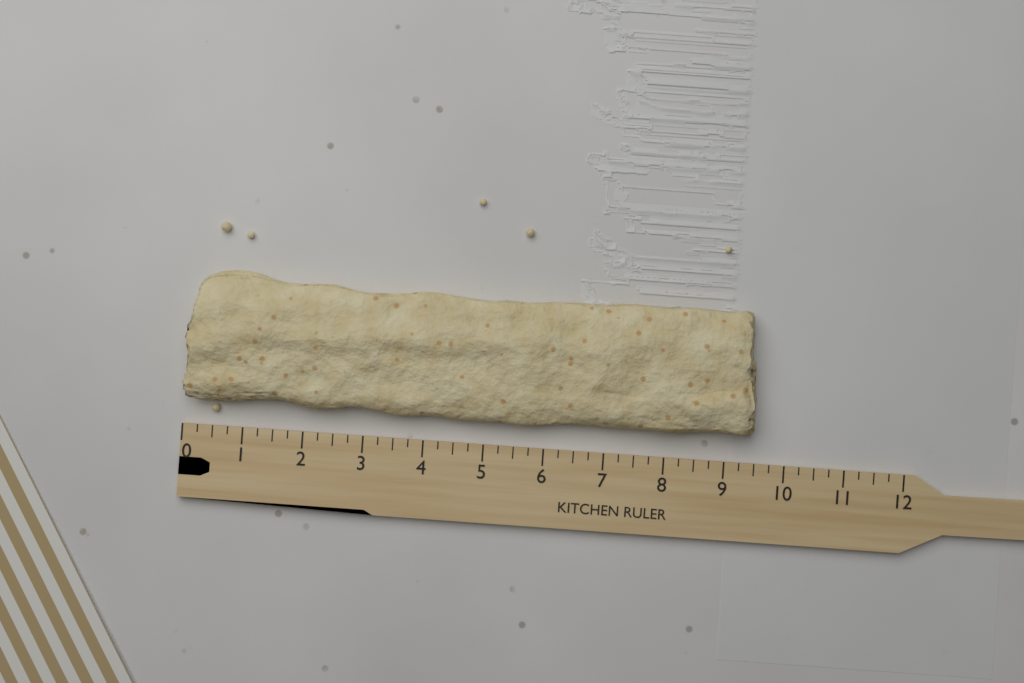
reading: 9.50 (no unit)
